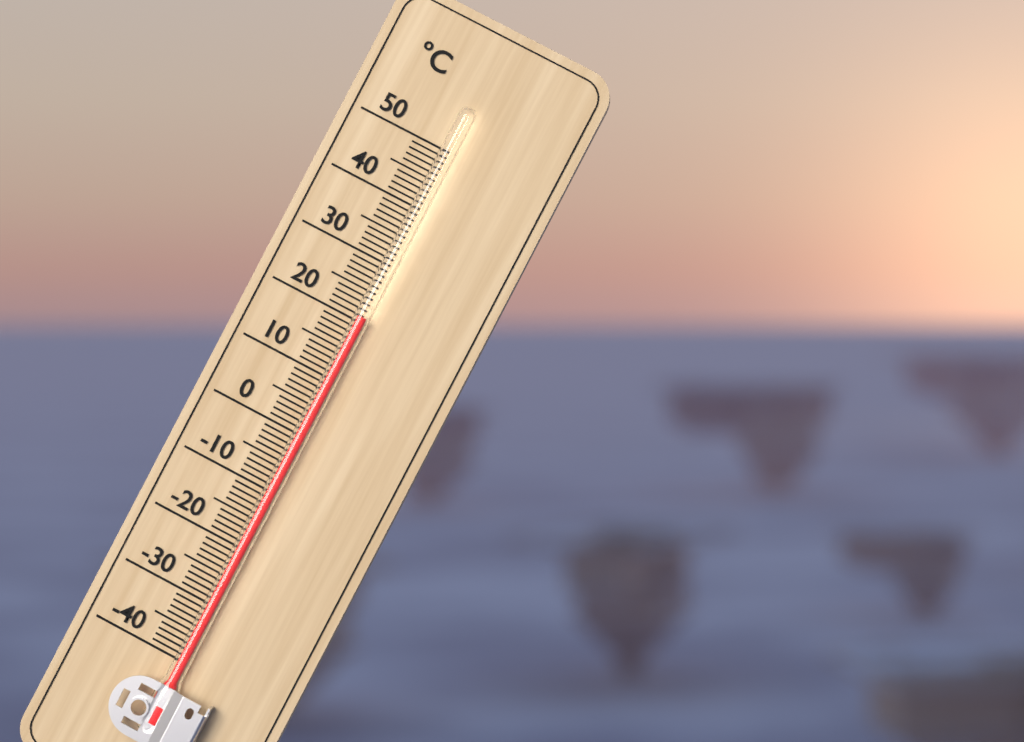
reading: 21 °C
